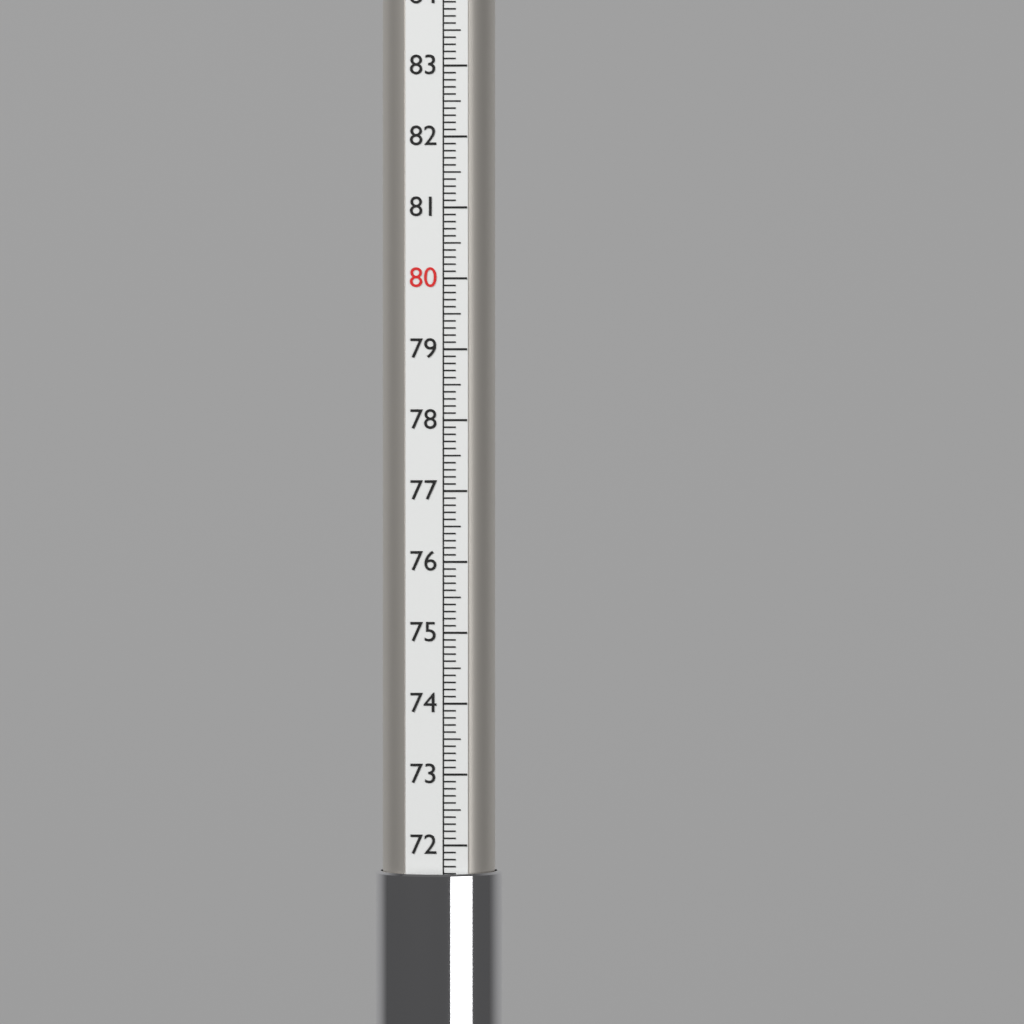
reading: 71.6 (no unit)
